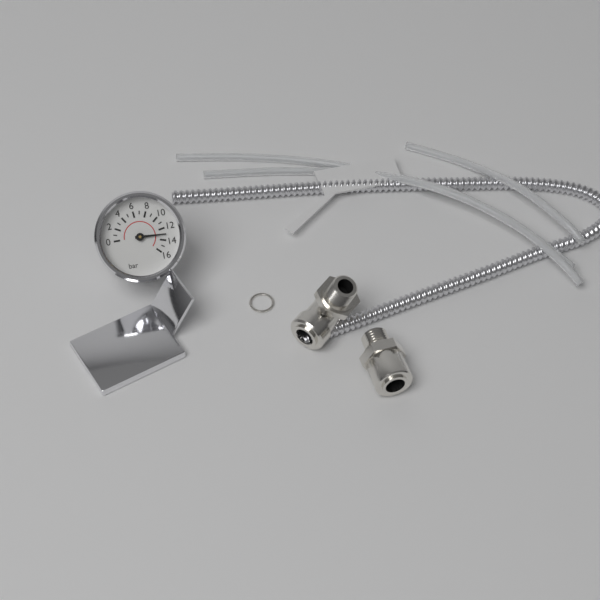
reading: 13 bar
